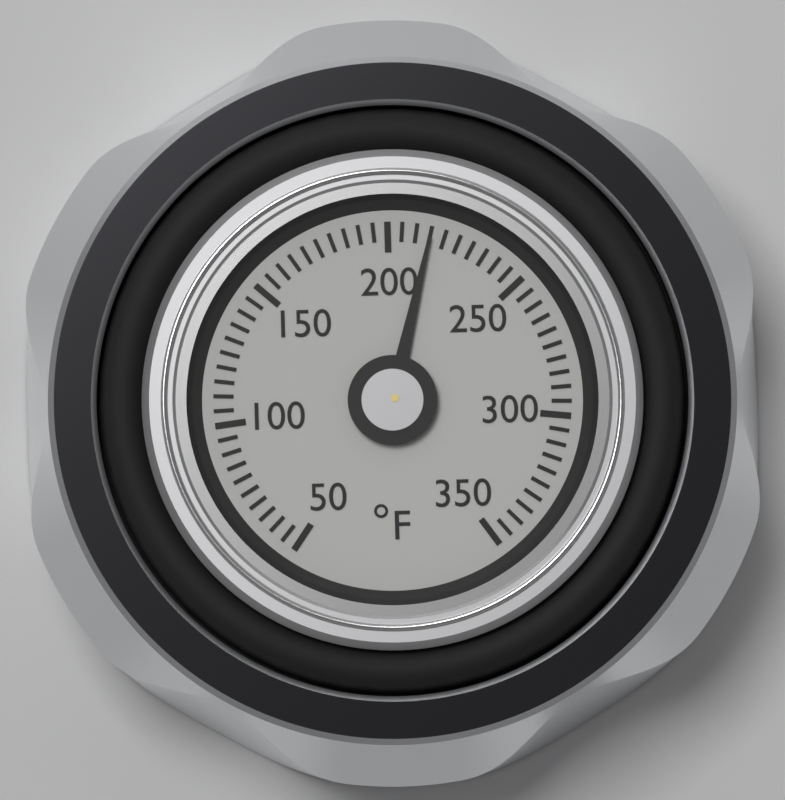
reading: 215 °F
